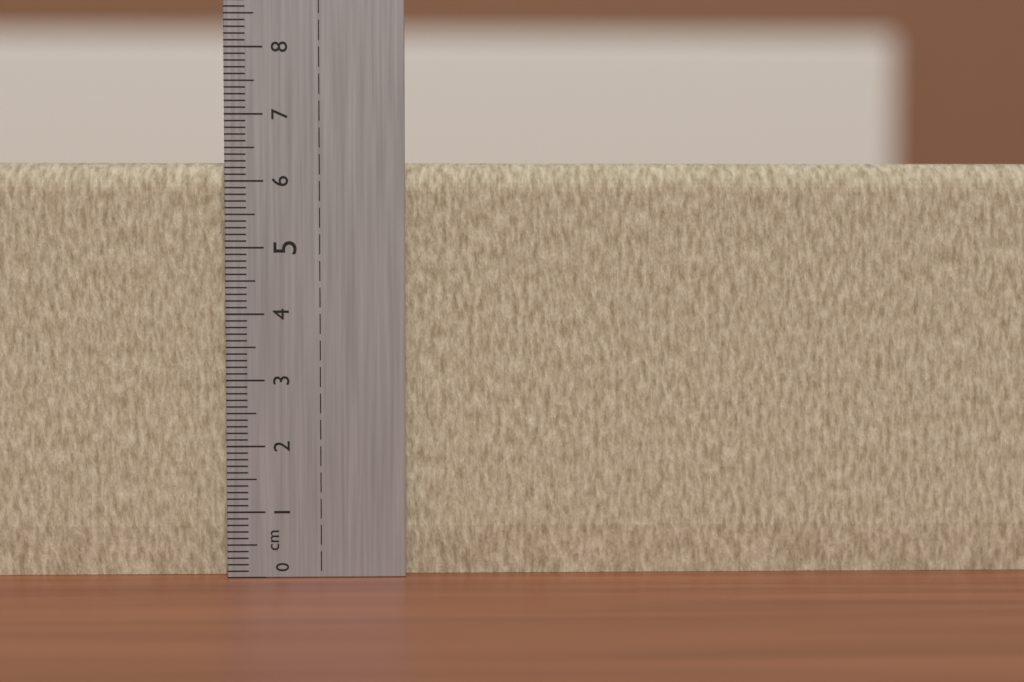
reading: 6.3 cm
